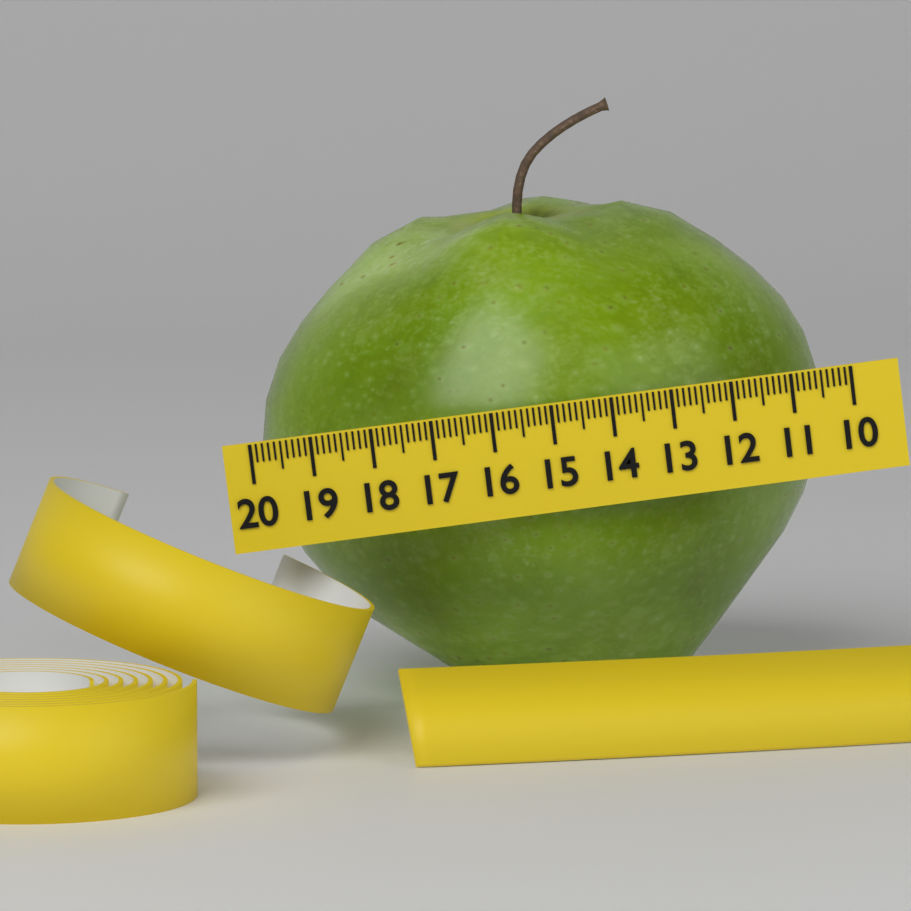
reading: 19.6 (no unit)
